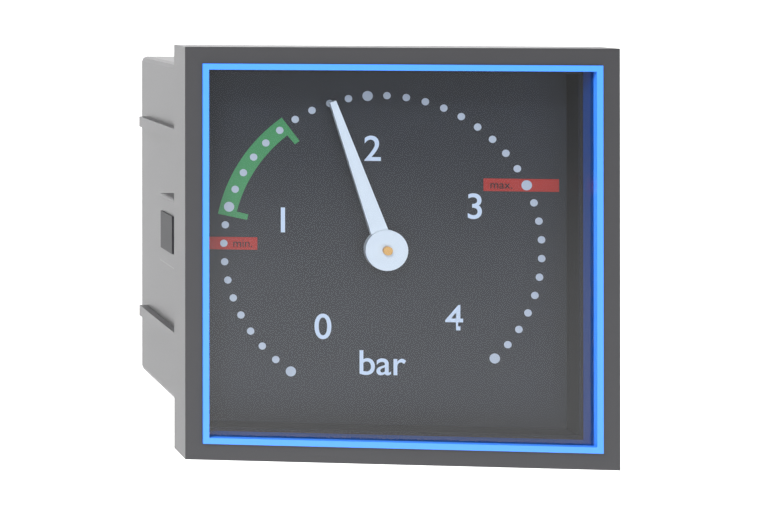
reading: 1.8 bar
